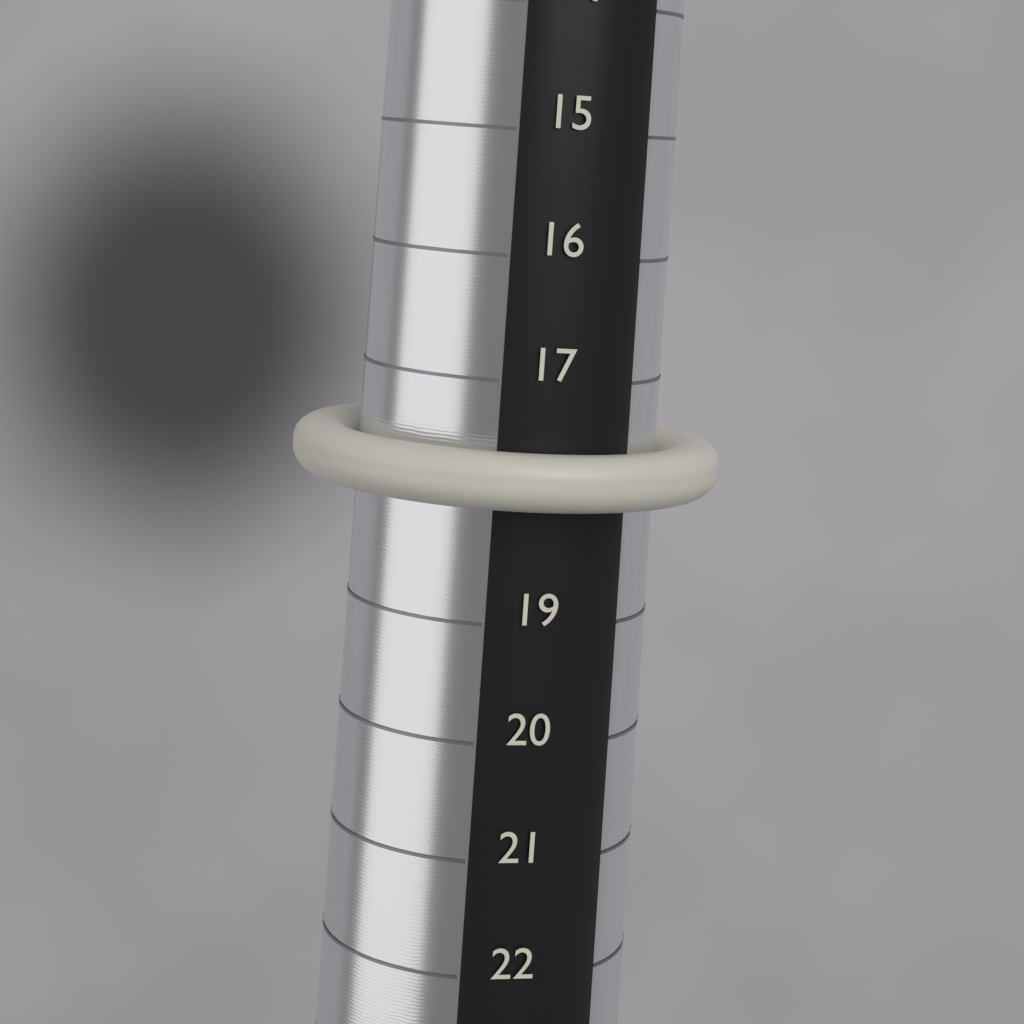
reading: 18 (no unit)
